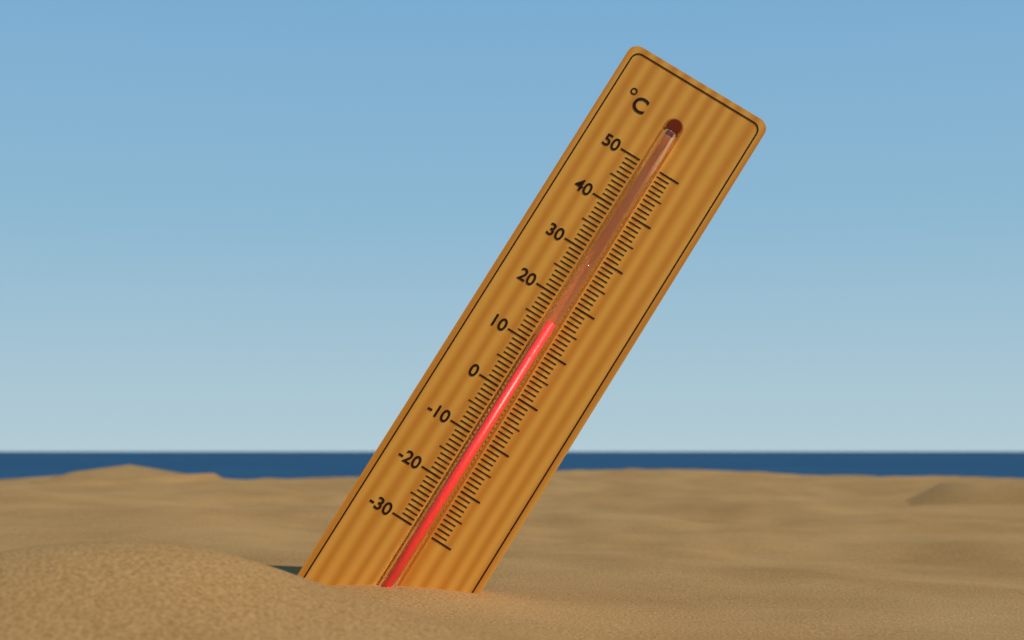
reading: 15 °C
